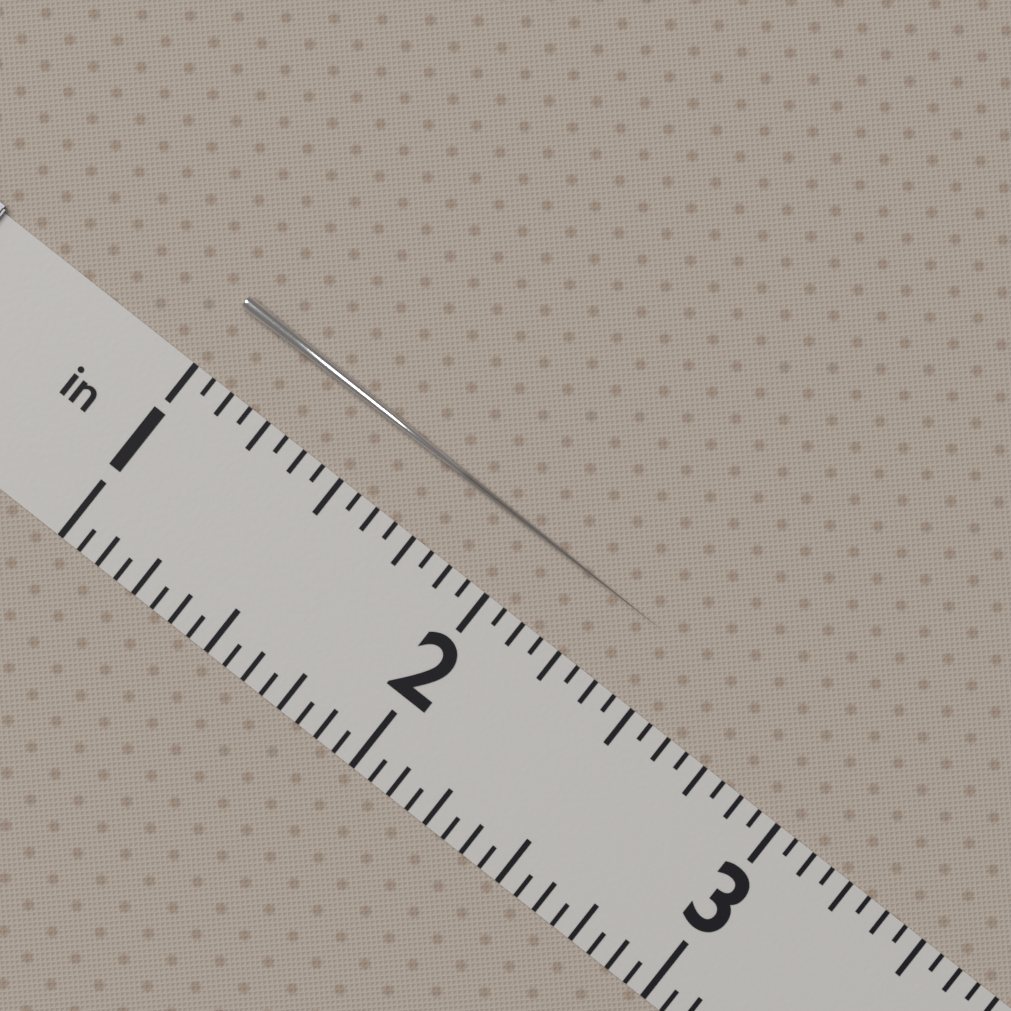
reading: 2.4375 in
